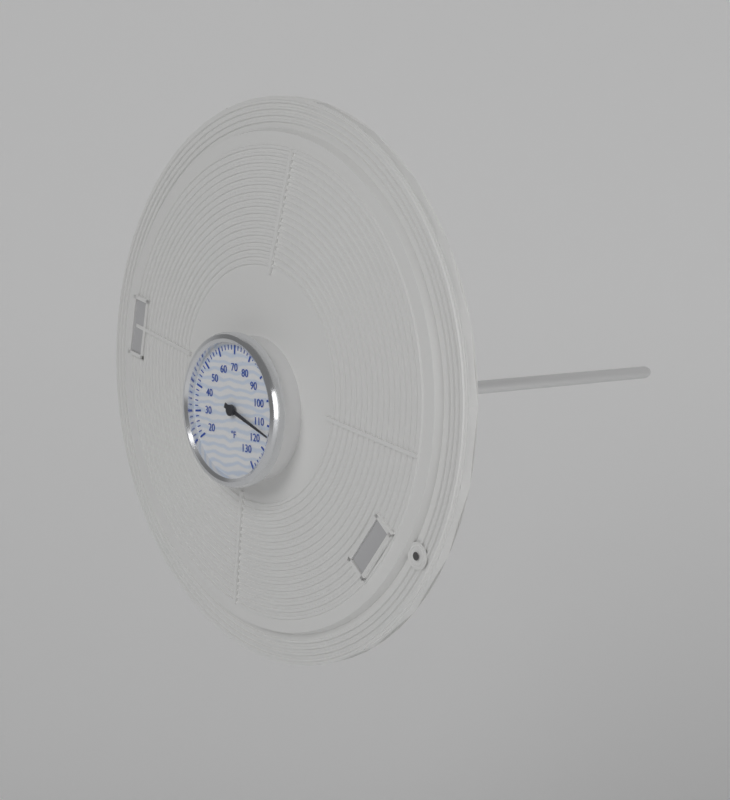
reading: 114 °F
